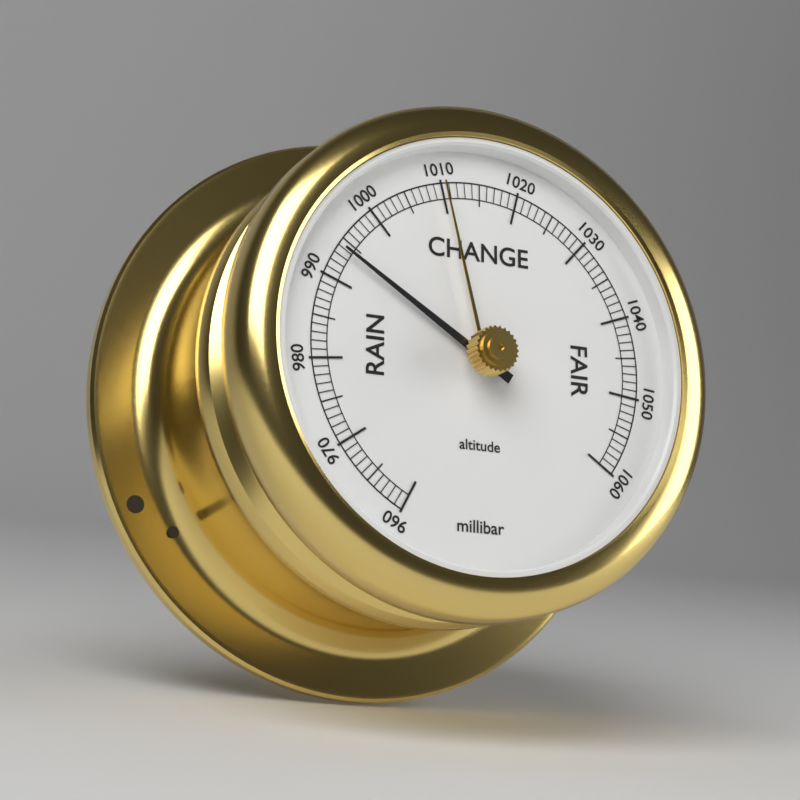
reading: 994 millibar
